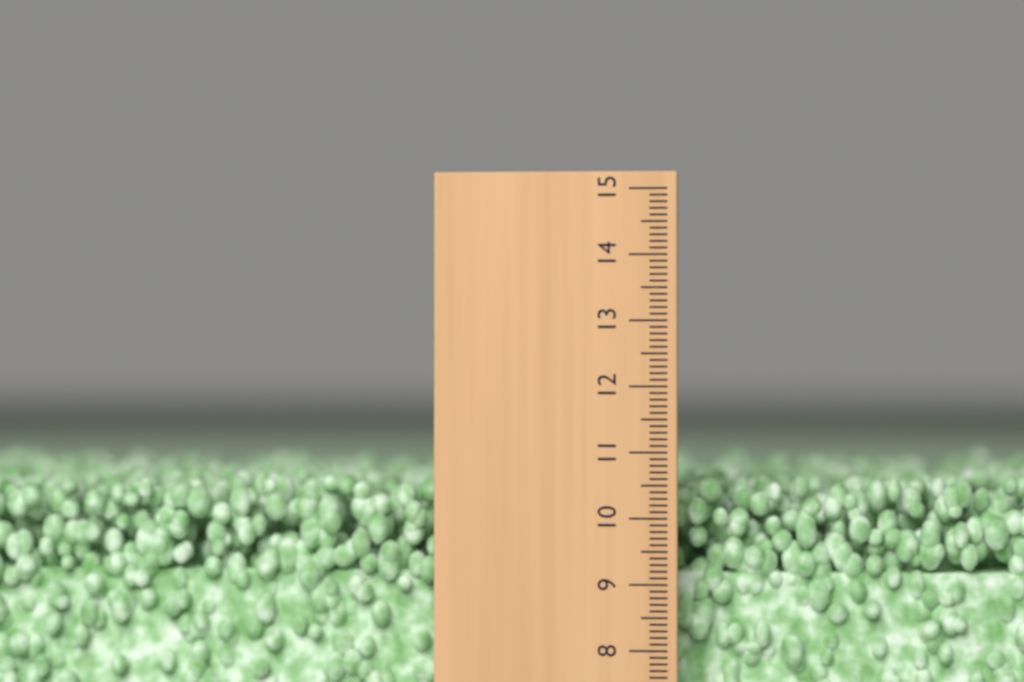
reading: 10.6 (no unit)
